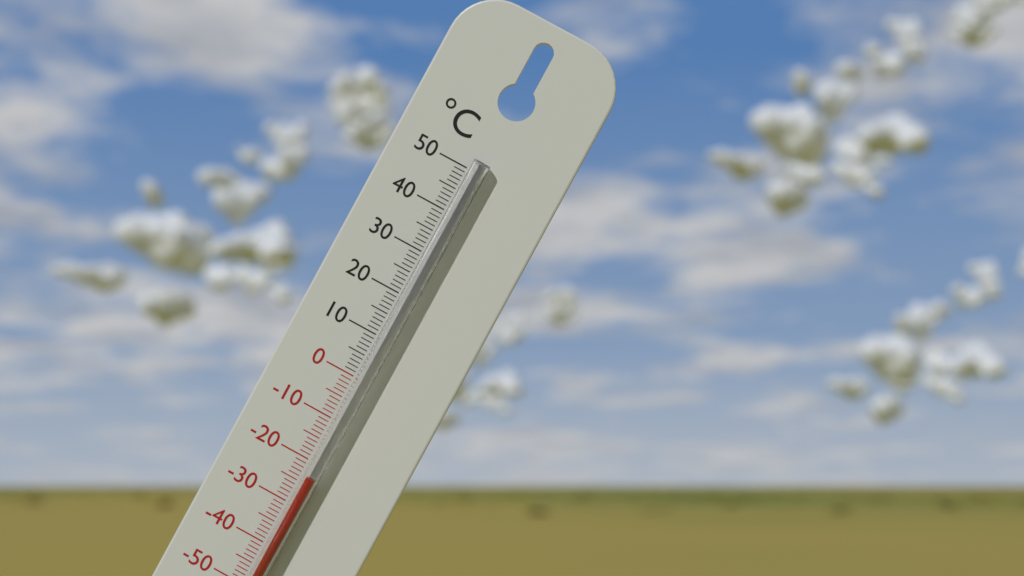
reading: -23 °C
